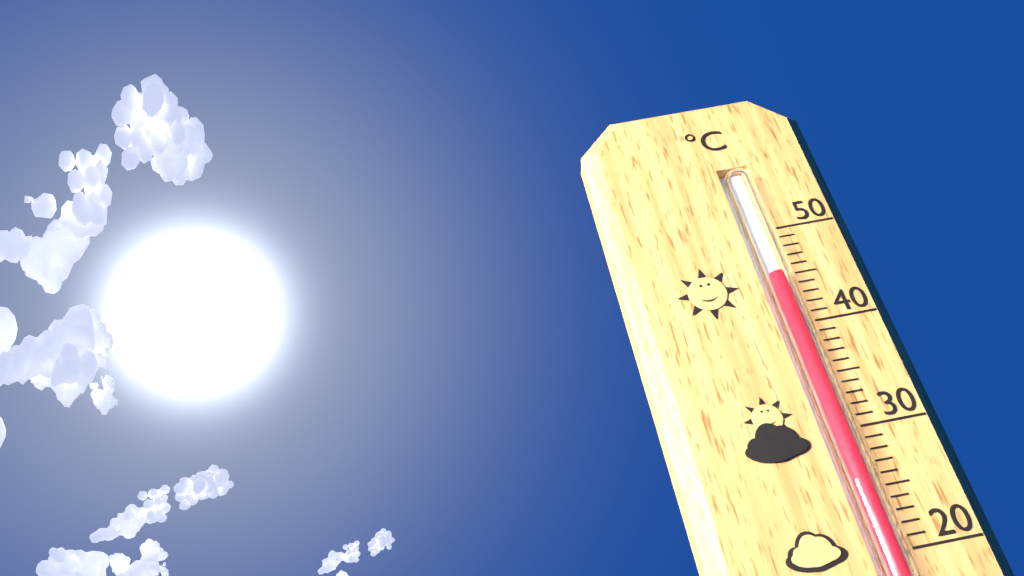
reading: 45 °C
